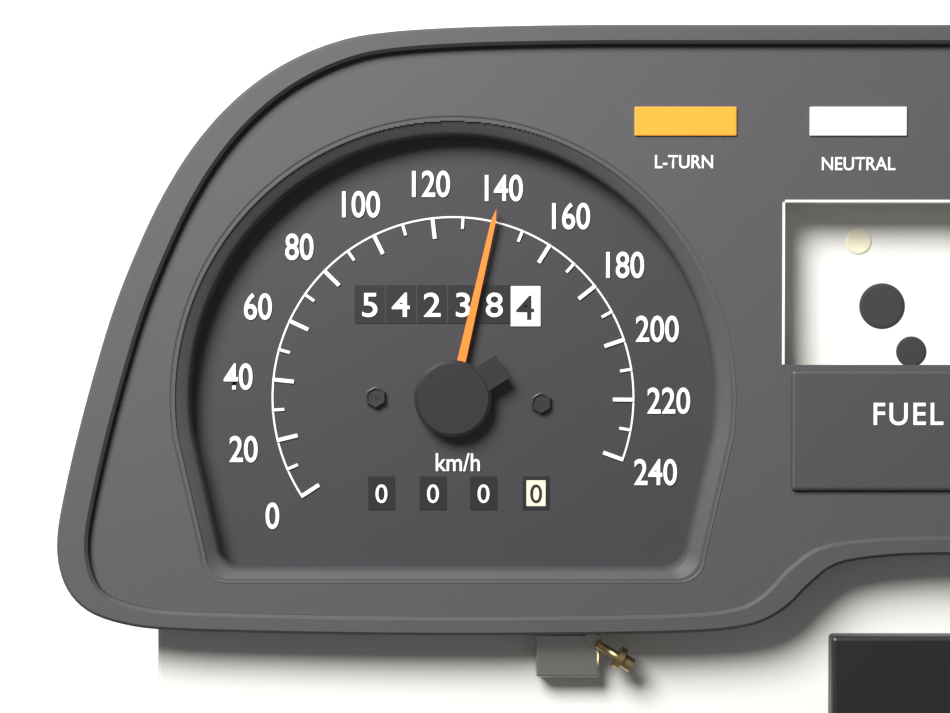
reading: 140 km/h
